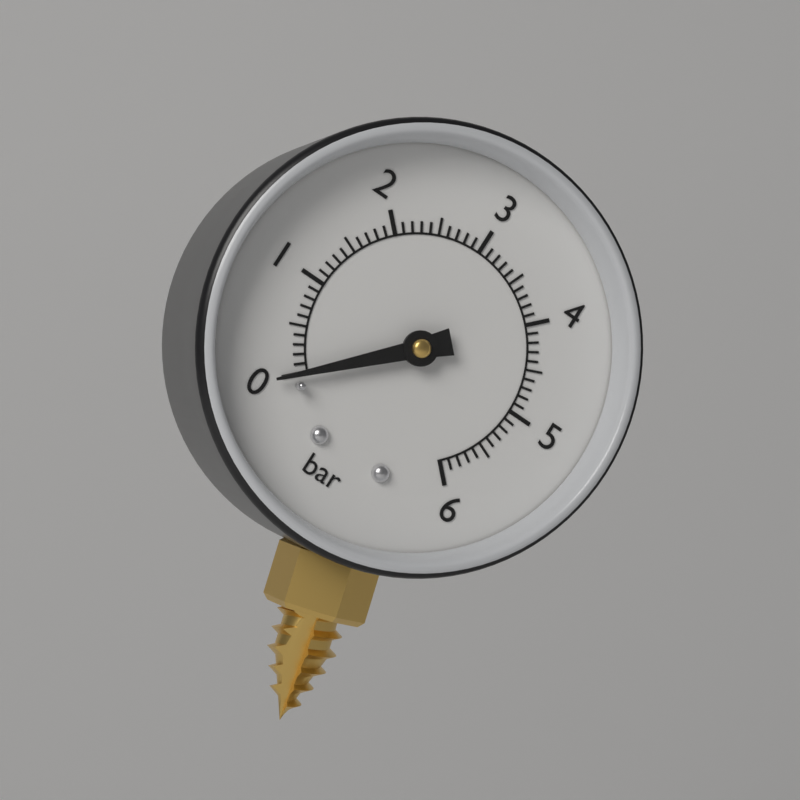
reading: 0.0 bar
